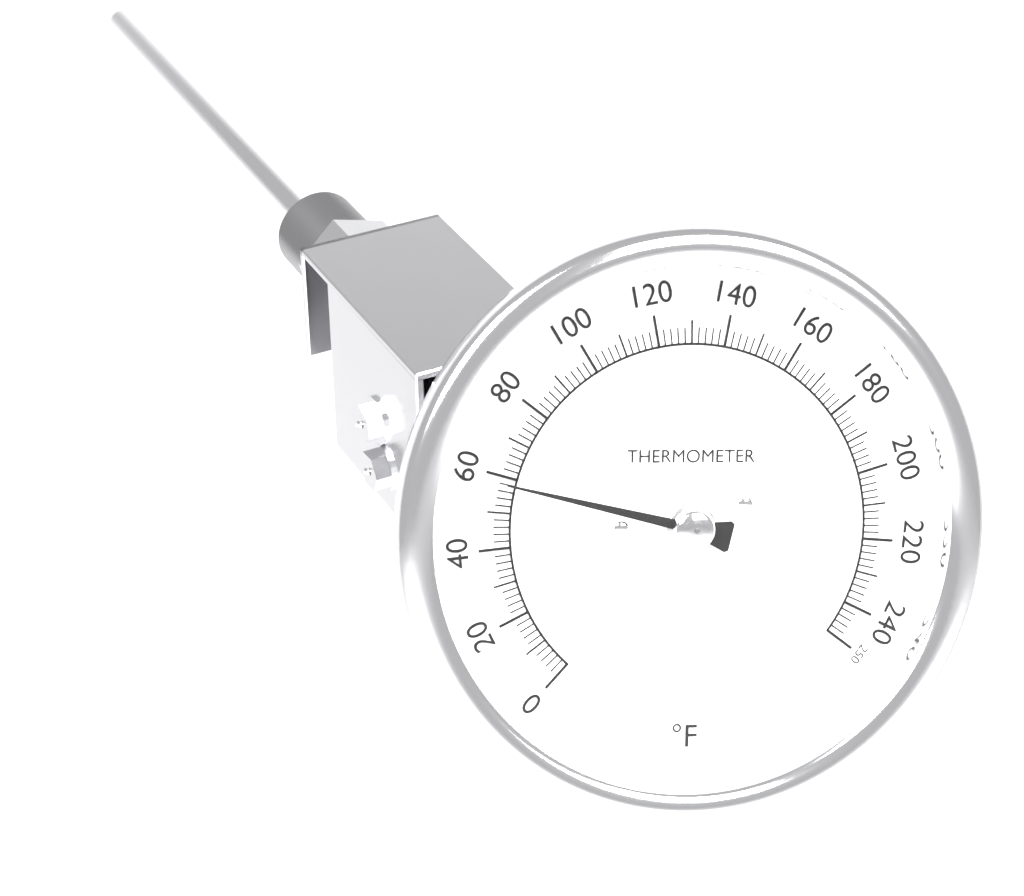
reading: 58 °F
